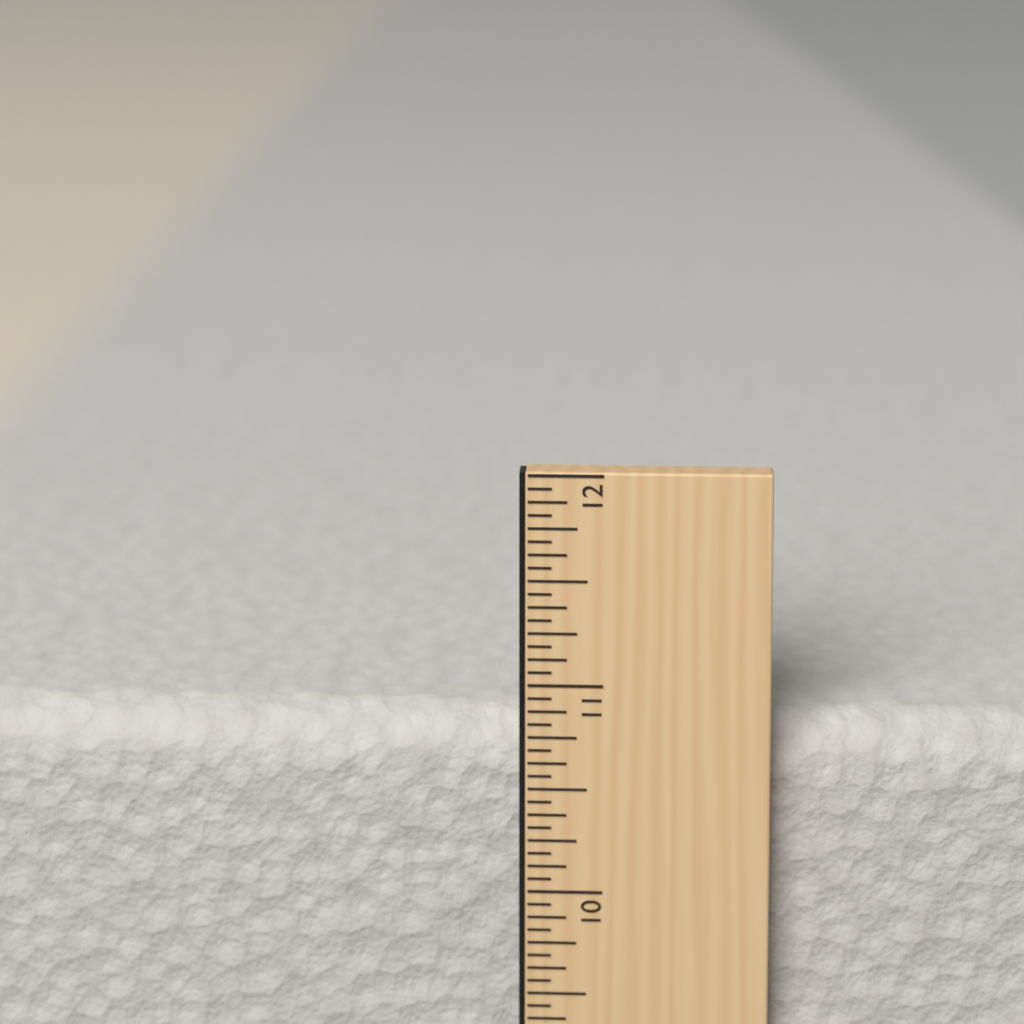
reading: 10.8125 in
